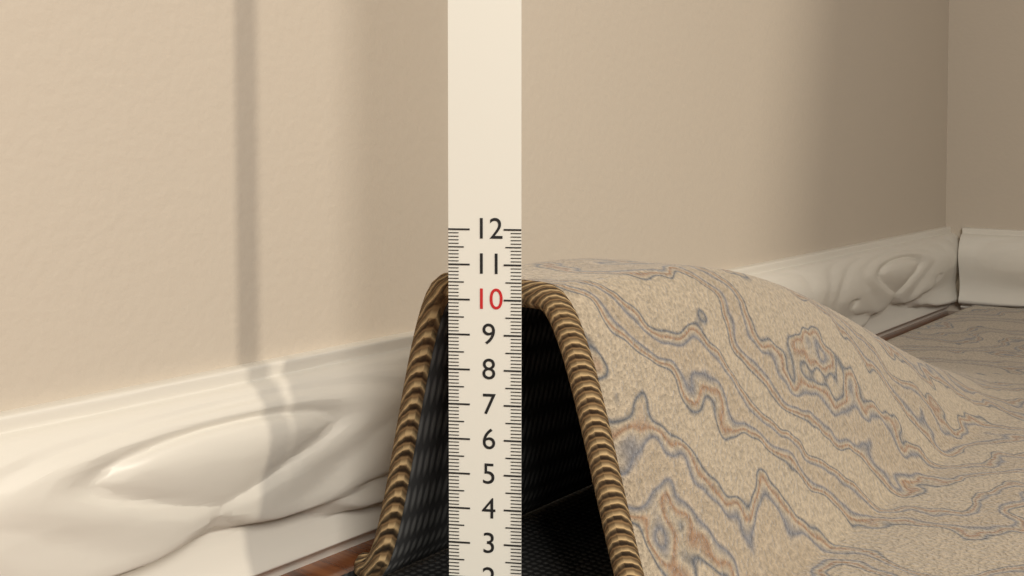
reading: 10.5 (no unit)
